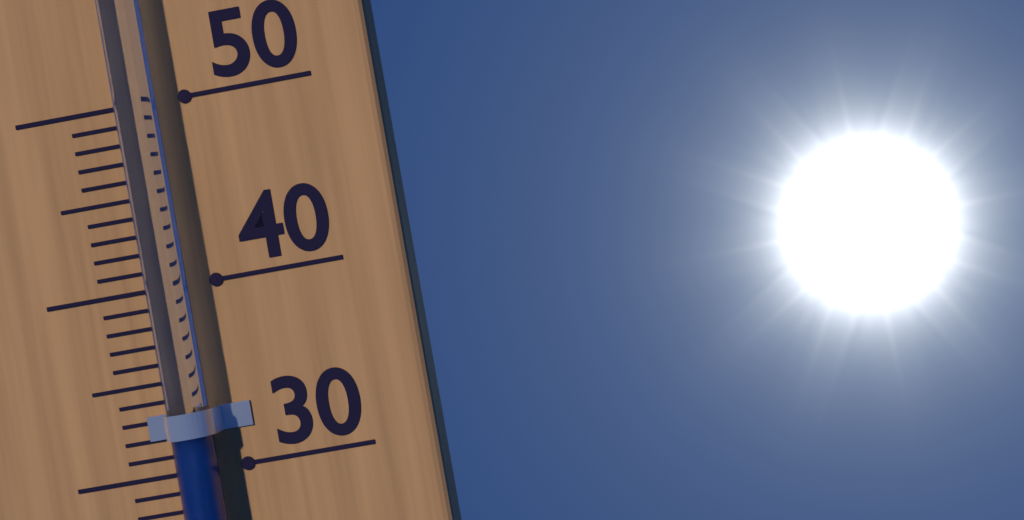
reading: 33 °C
